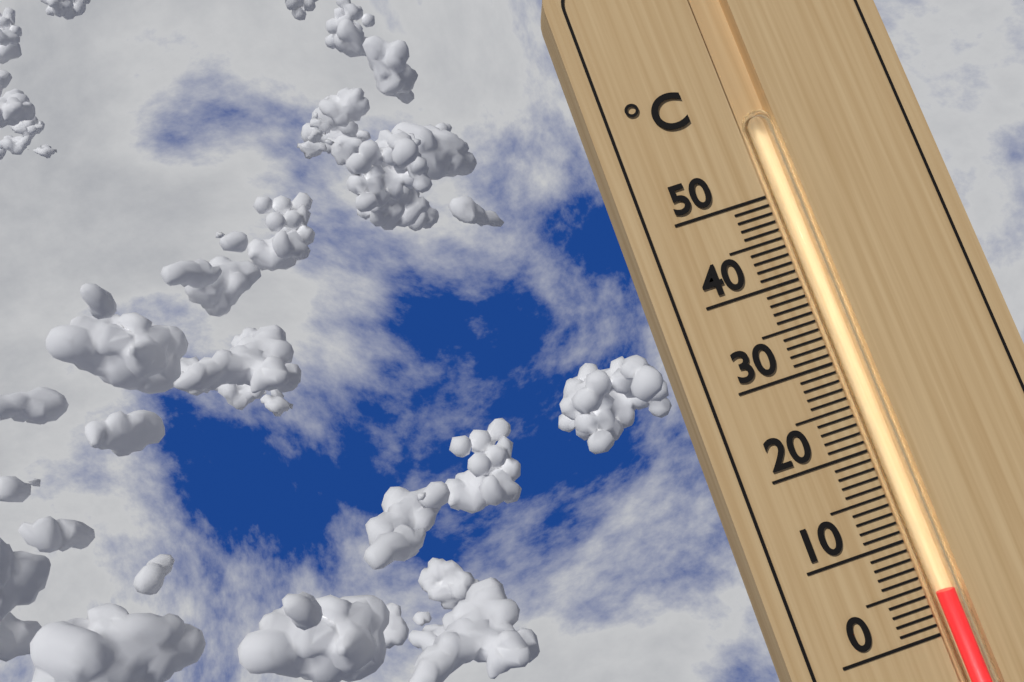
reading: 4 °C
